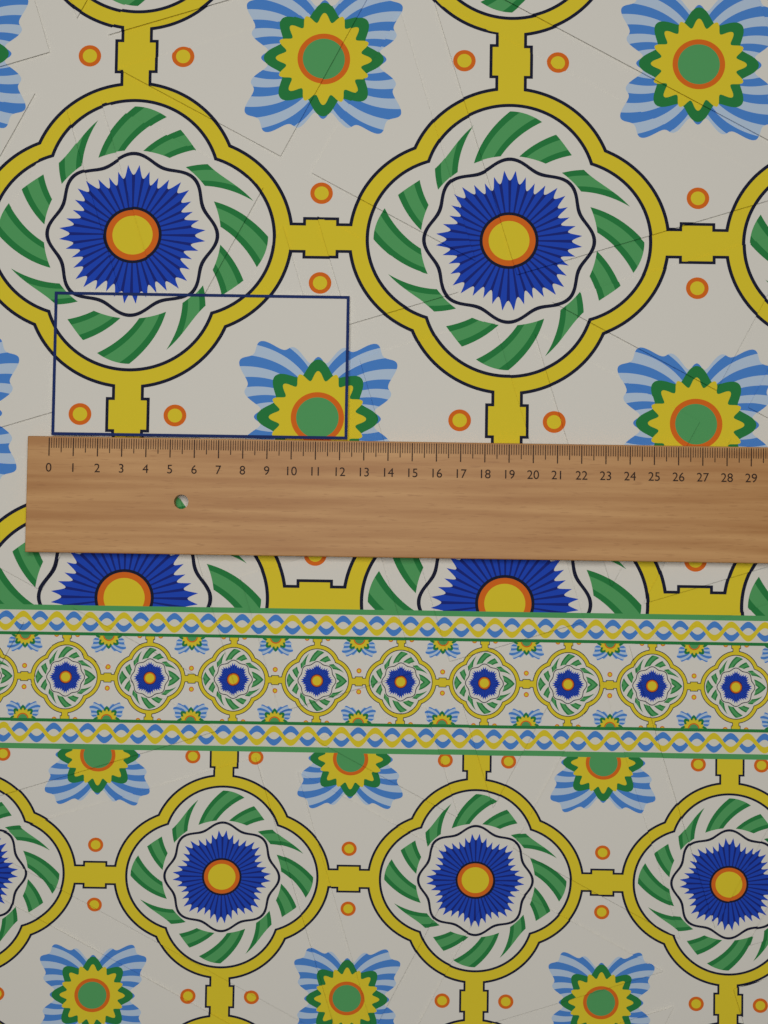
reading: 12.3 (no unit)
